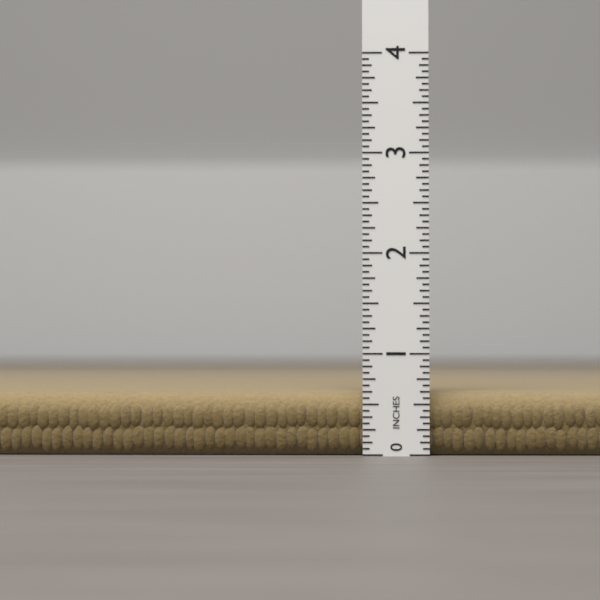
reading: 0.6250 in
